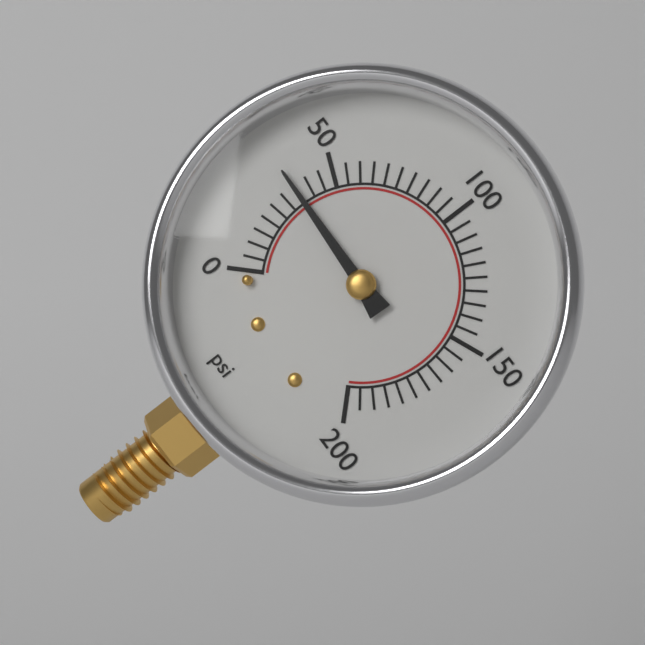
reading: 35 psi
